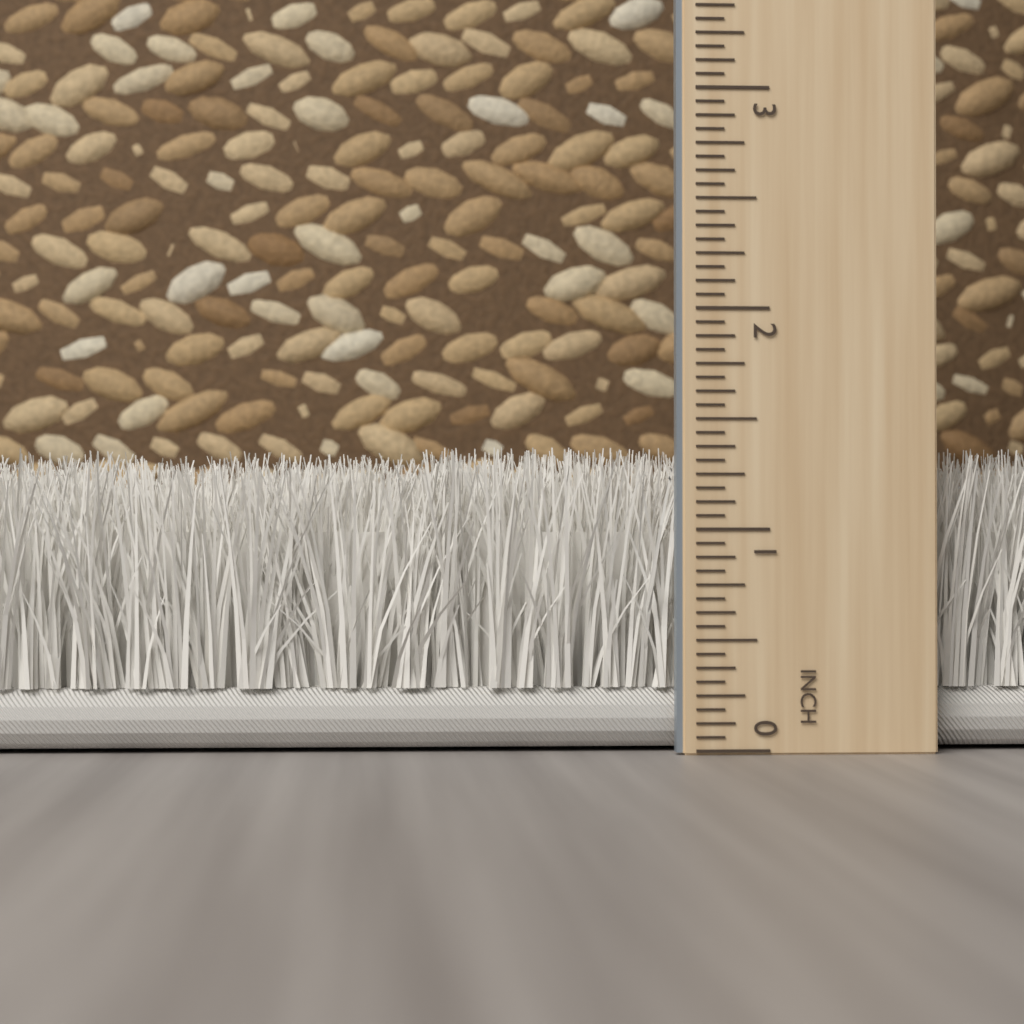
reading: 1.3750 inch
